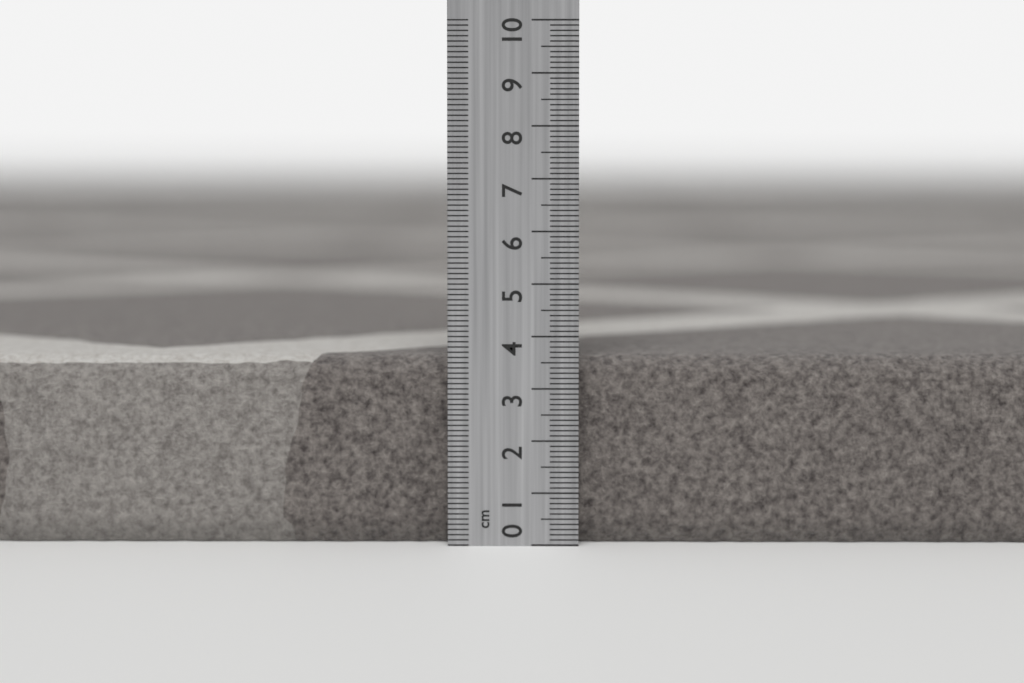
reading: 3.6 cm
